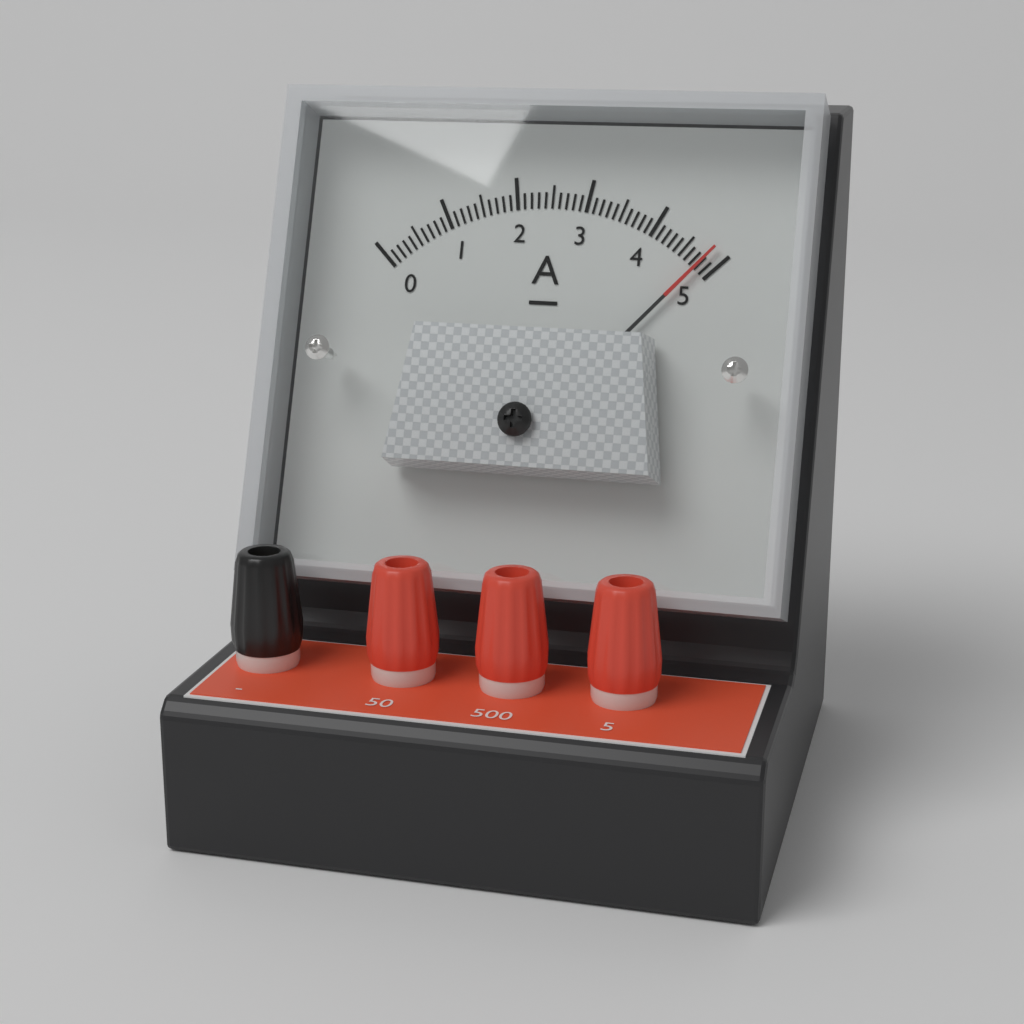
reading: 4.8 A
